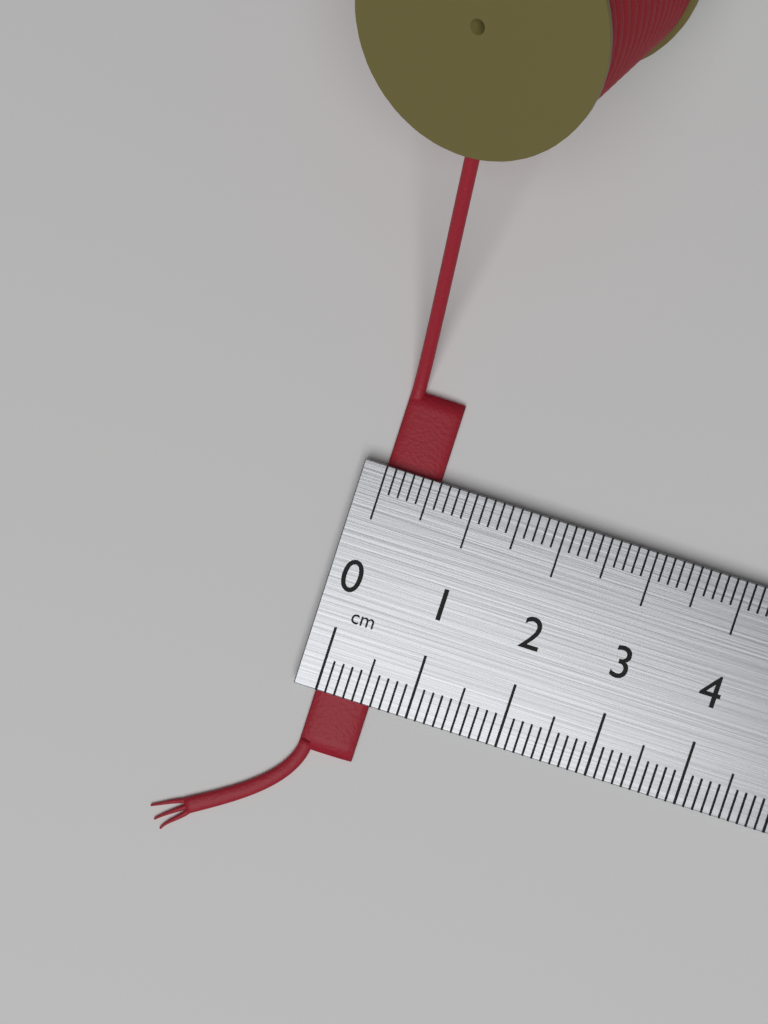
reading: 0.6 cm
